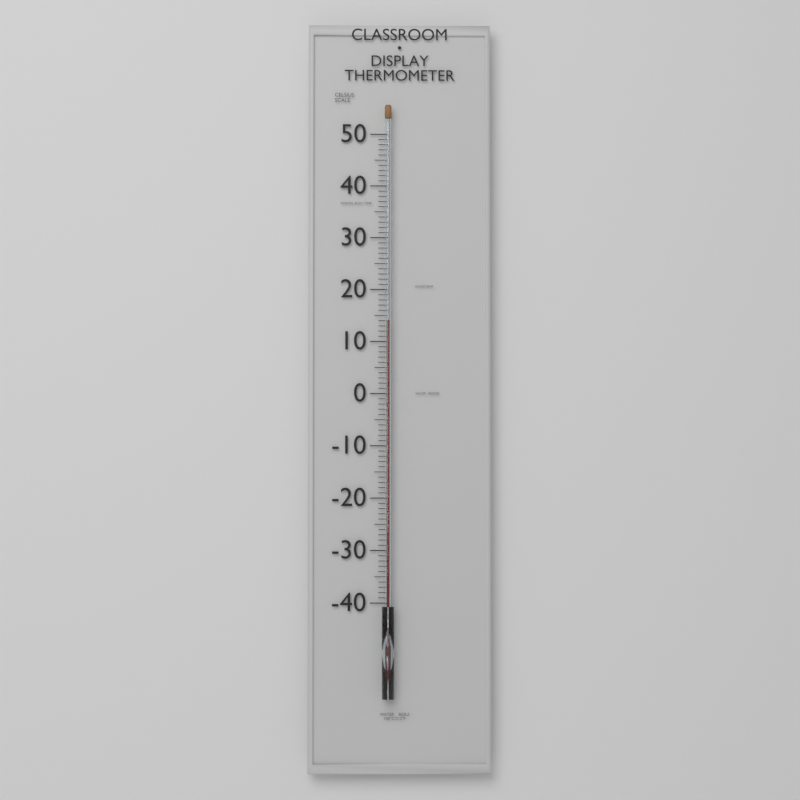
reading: 14 °C
